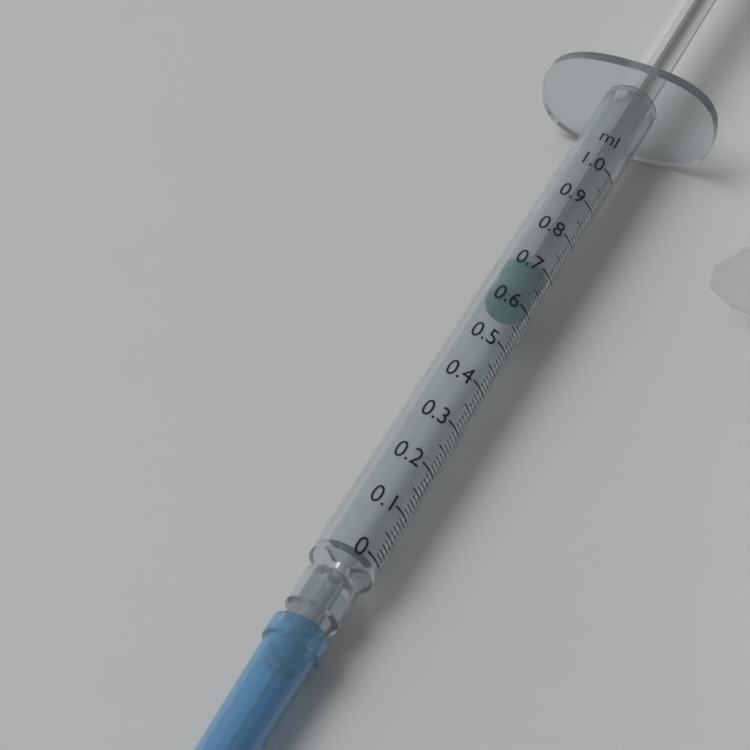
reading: 0.61 ml
